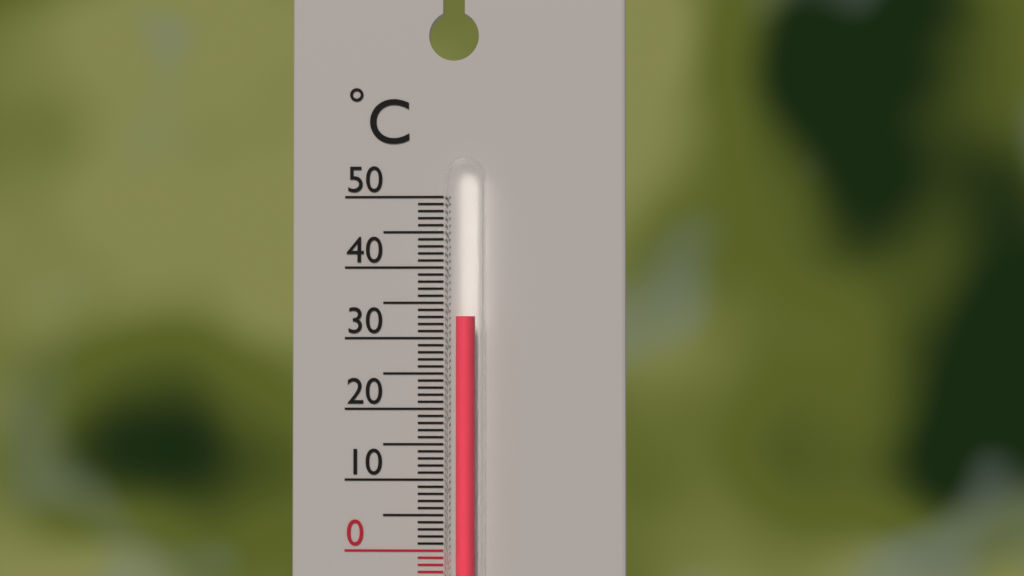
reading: 33 °C
